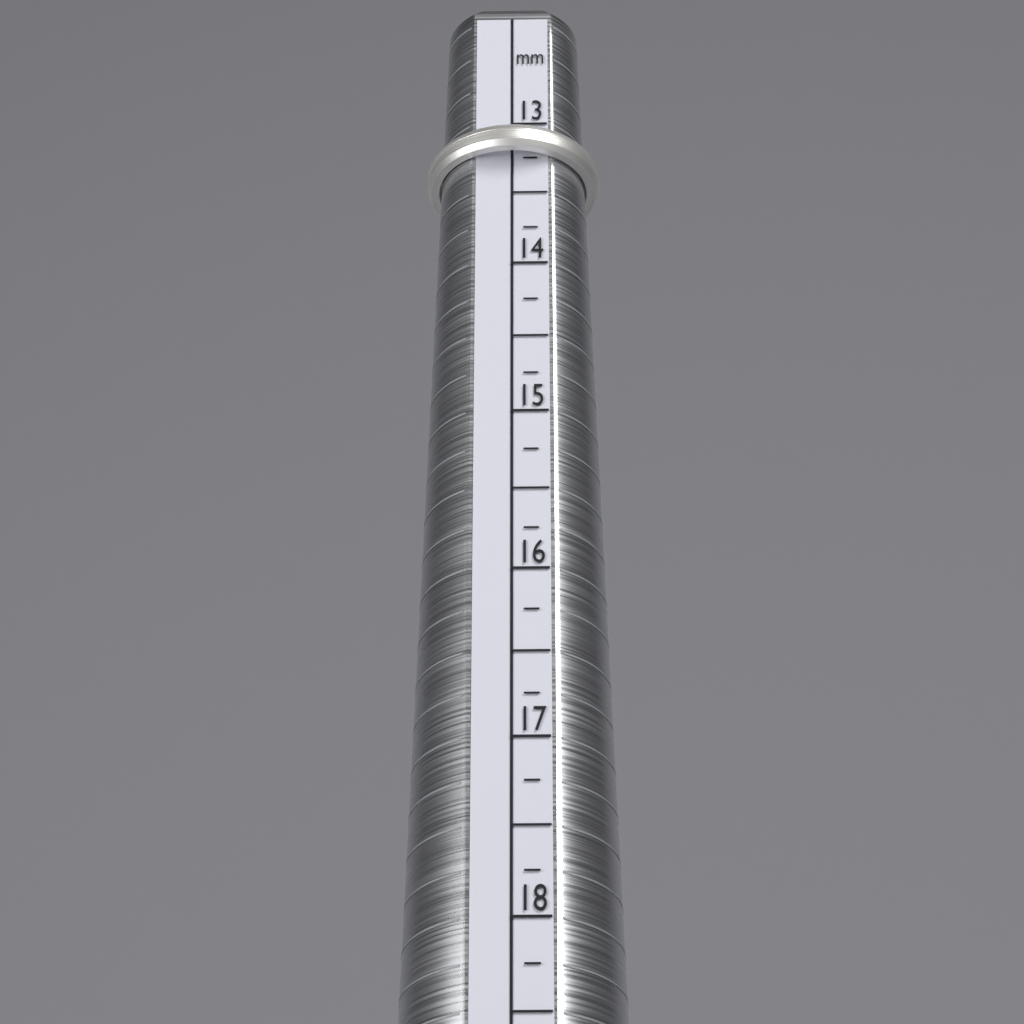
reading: 13.25 mm
